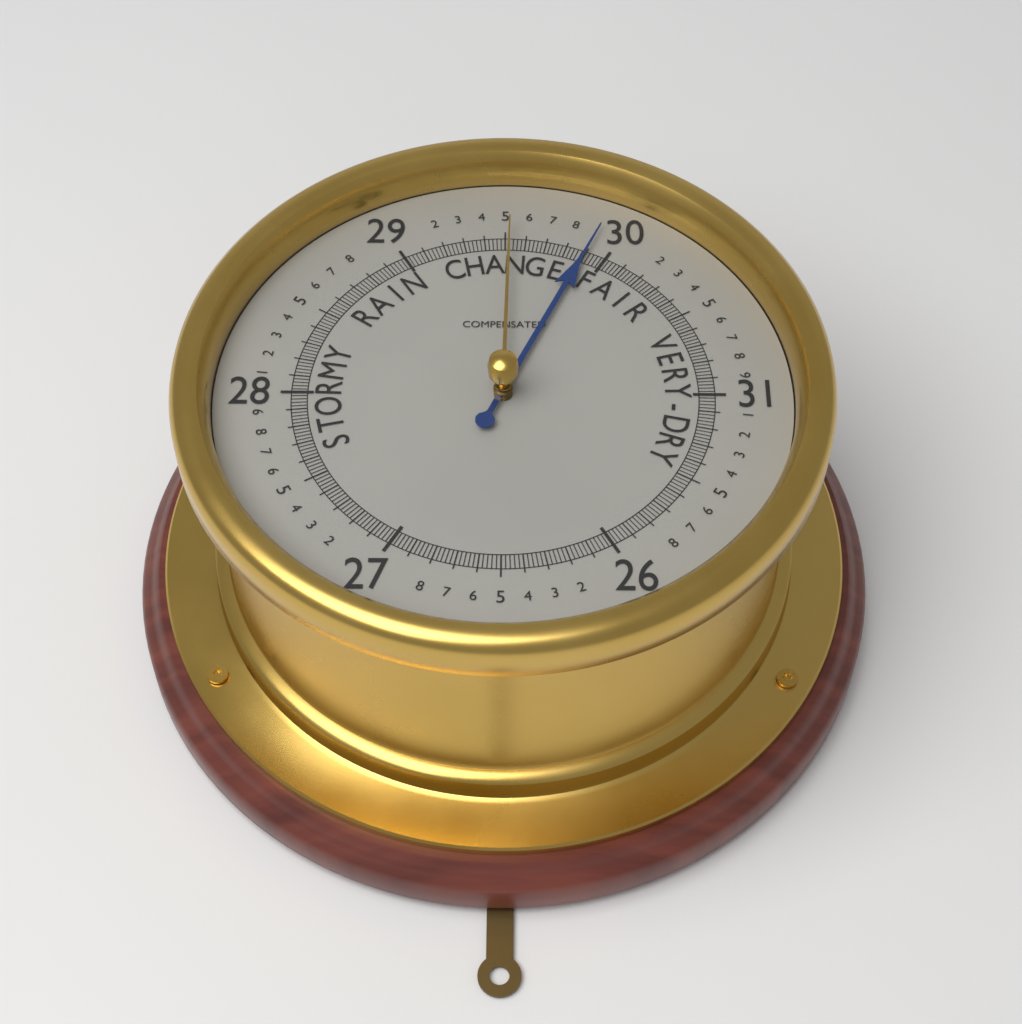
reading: 29.90 (no unit)
